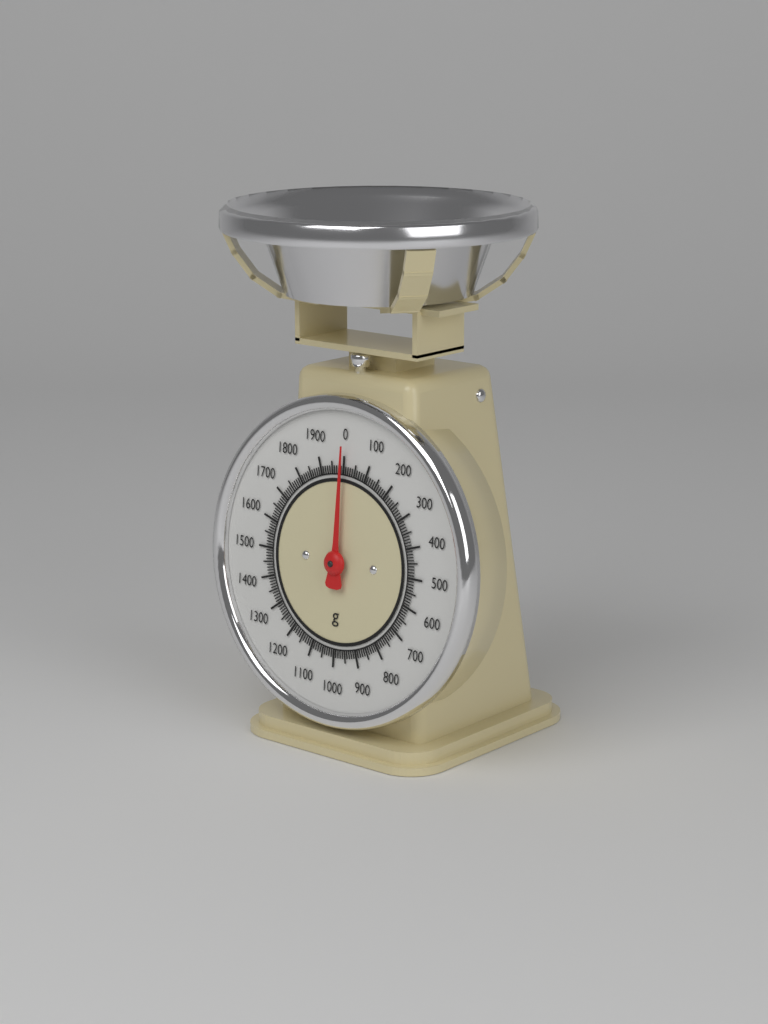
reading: 0 g
